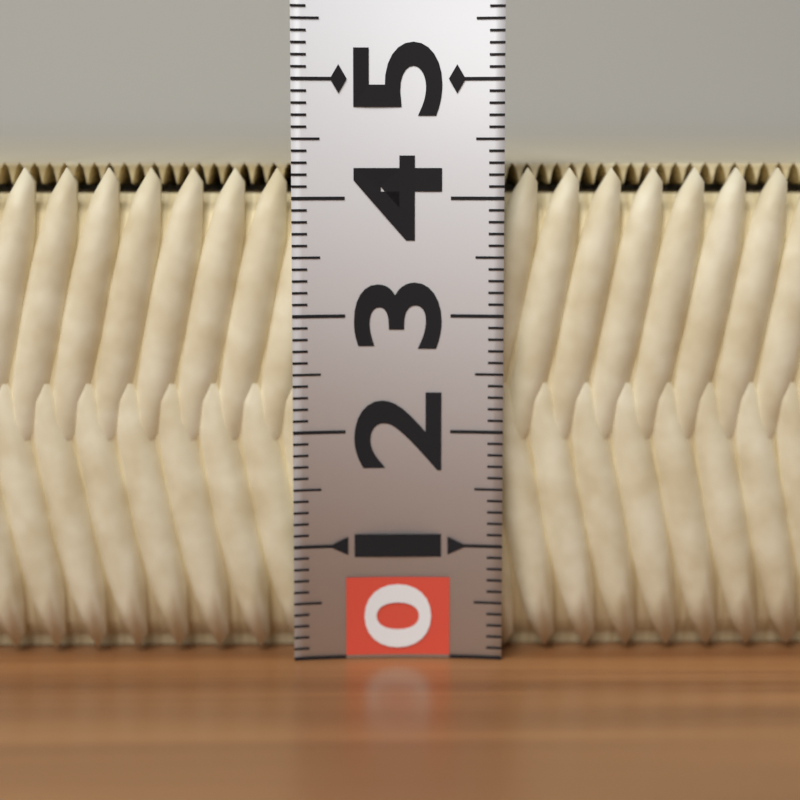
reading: 4.3 (no unit)
